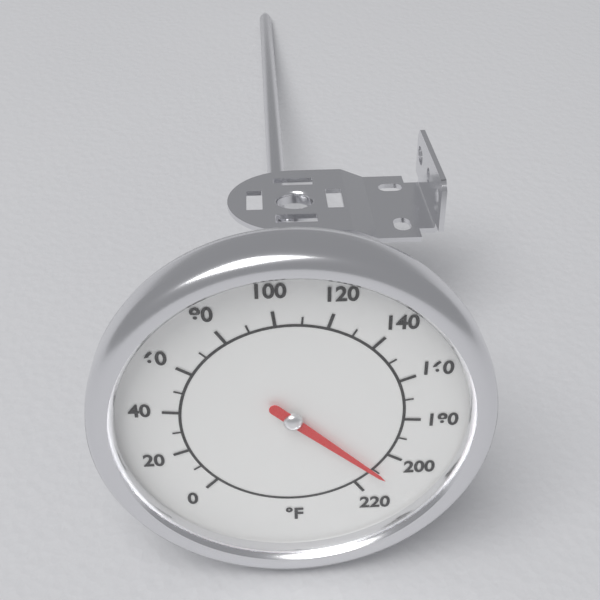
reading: 210 °F
